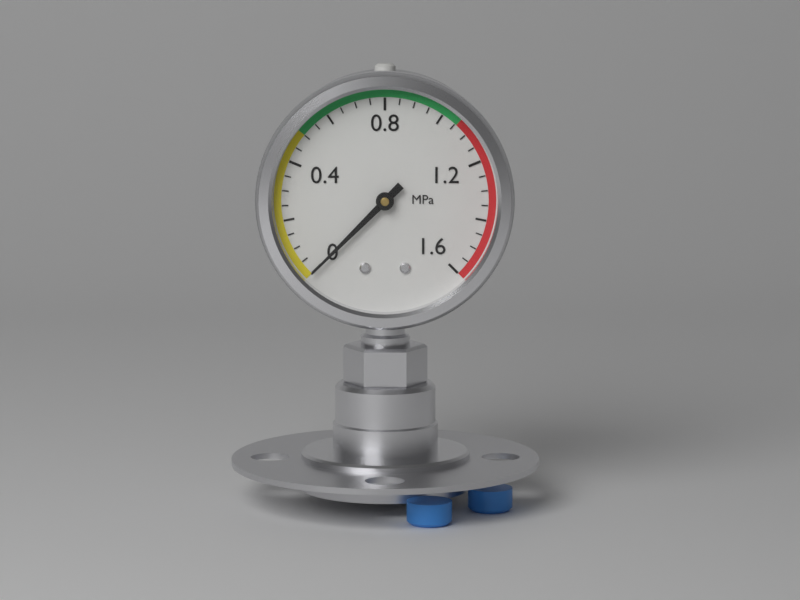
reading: 0.00 MPa
